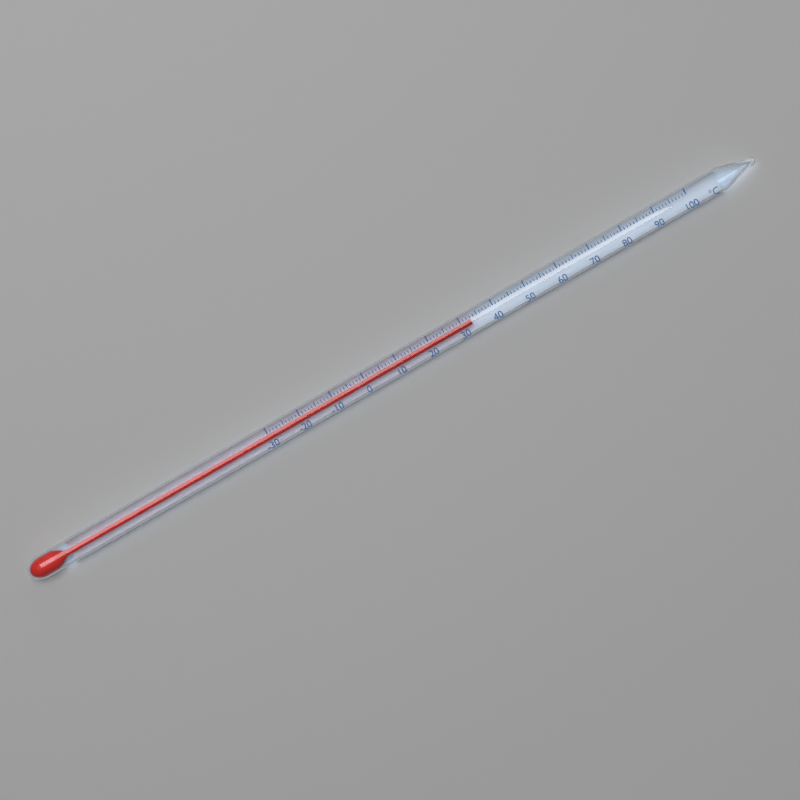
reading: 33 °C
